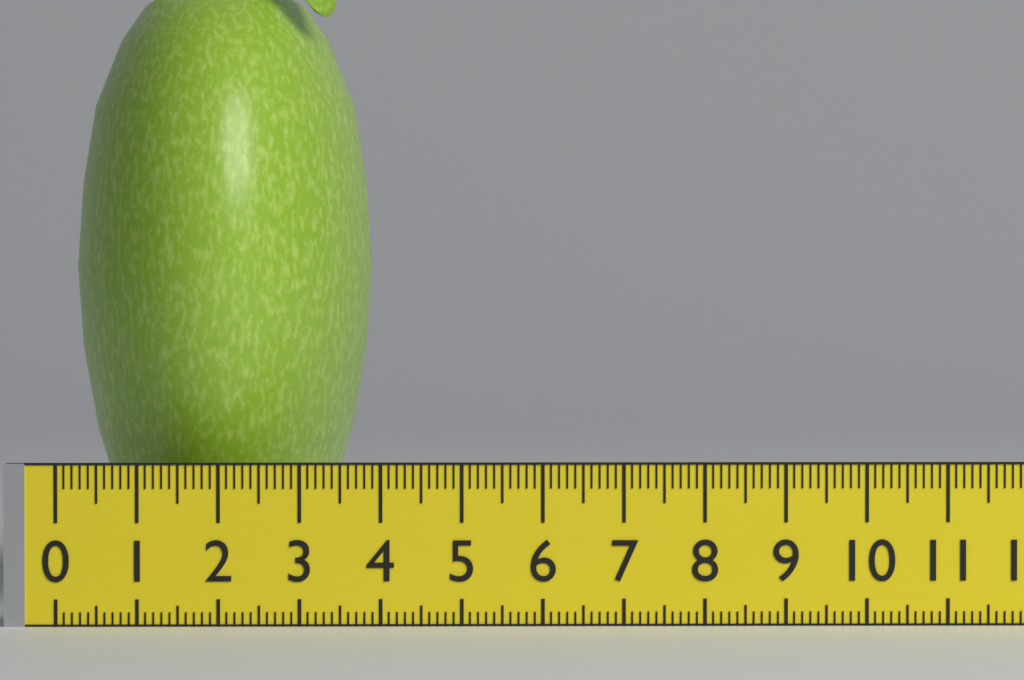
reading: 3.8 (no unit)
